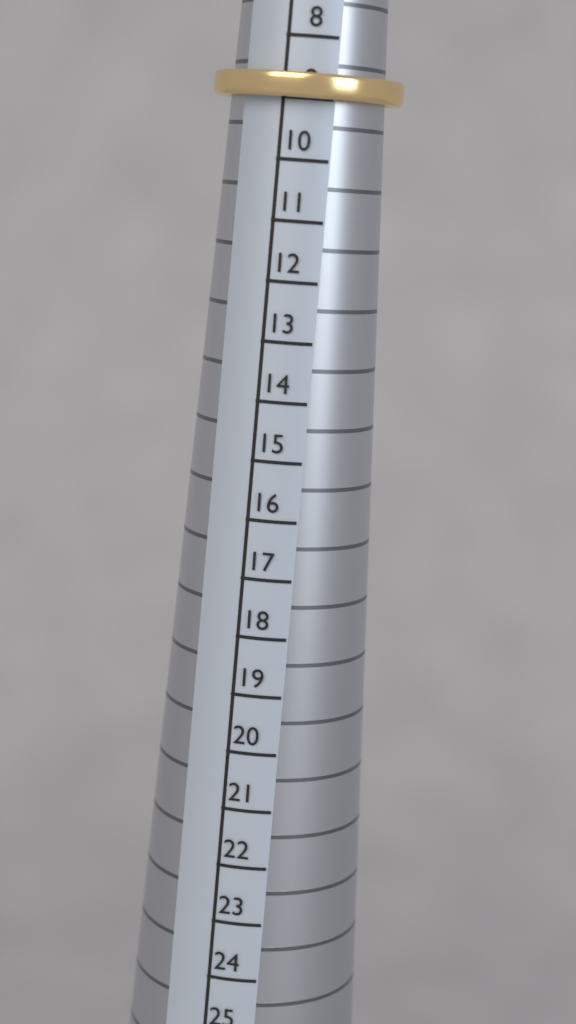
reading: 9 (no unit)
